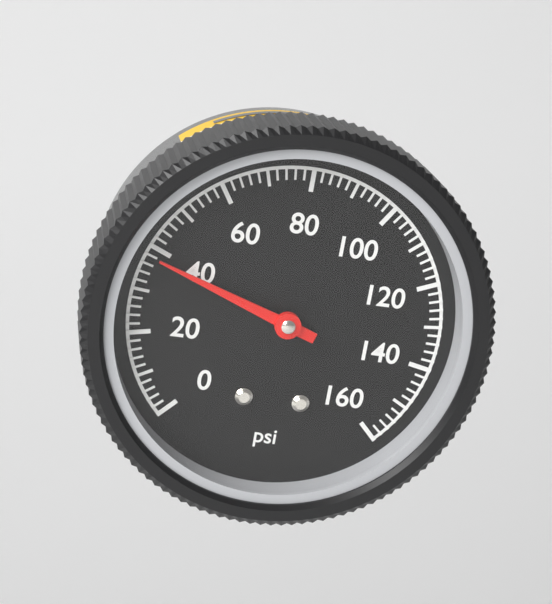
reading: 38 psi
